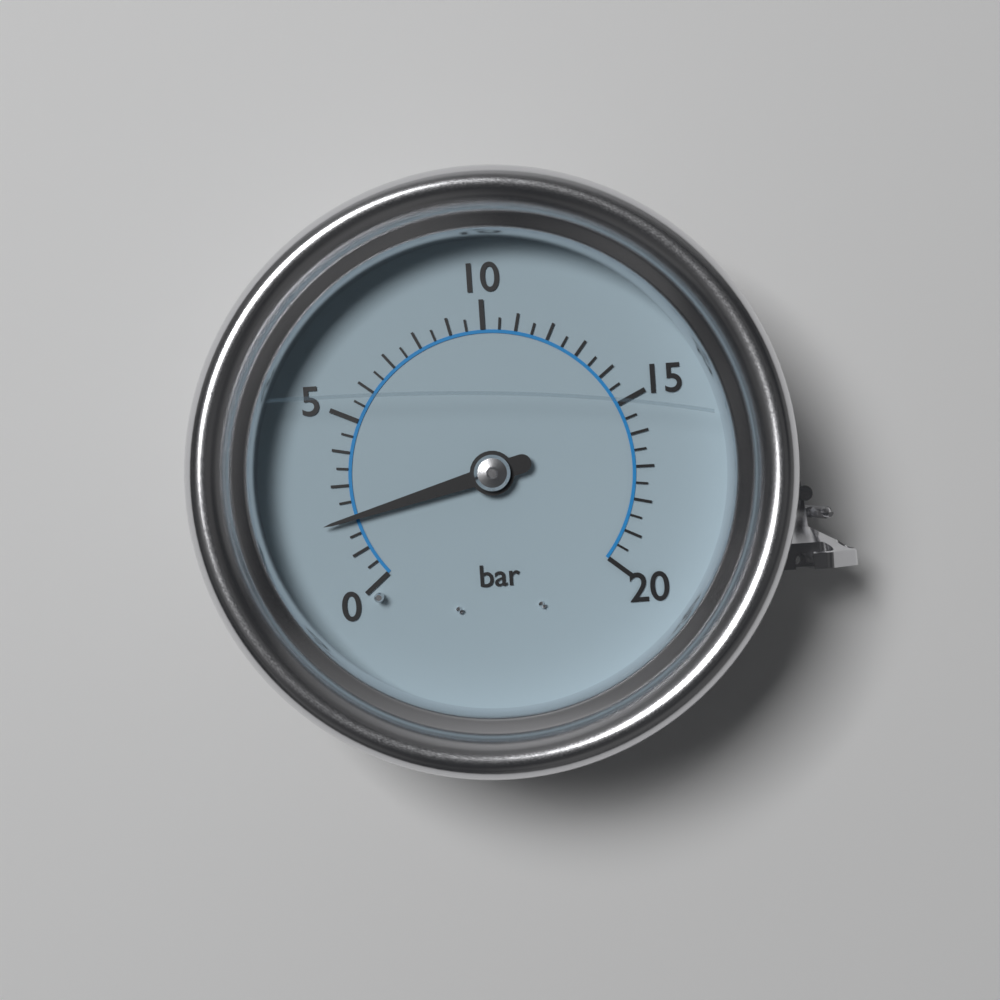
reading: 2.0 bar
